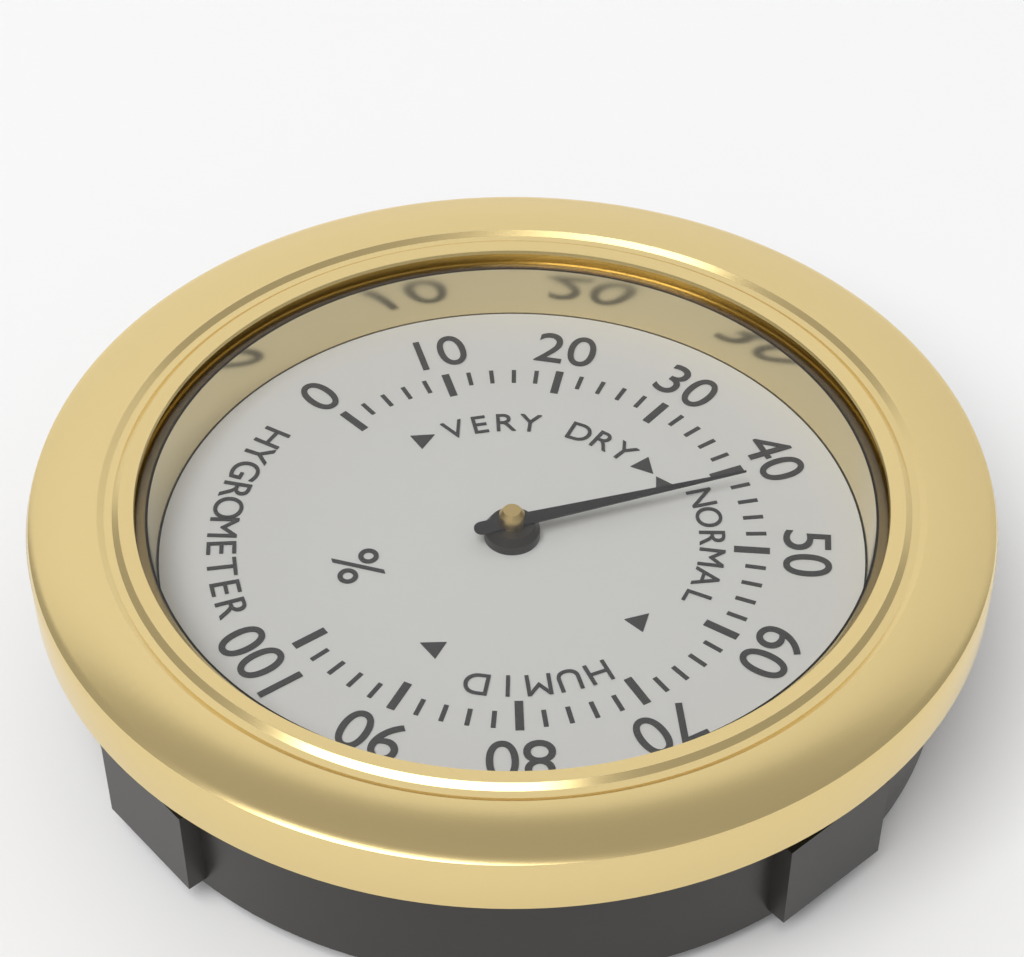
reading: 42 %
